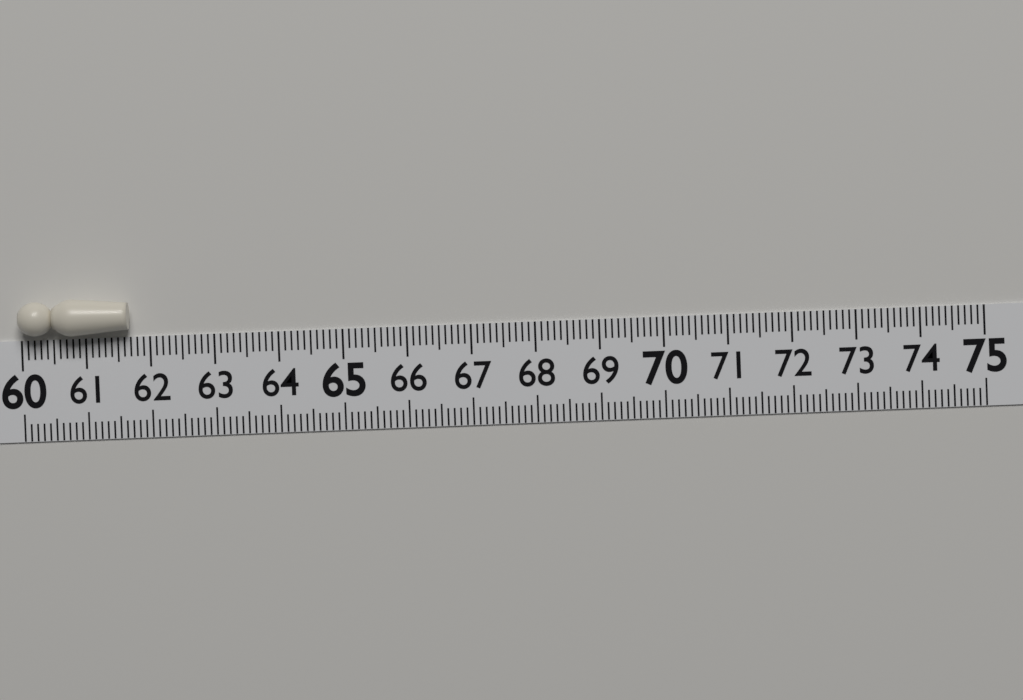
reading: 61.7 (no unit)
